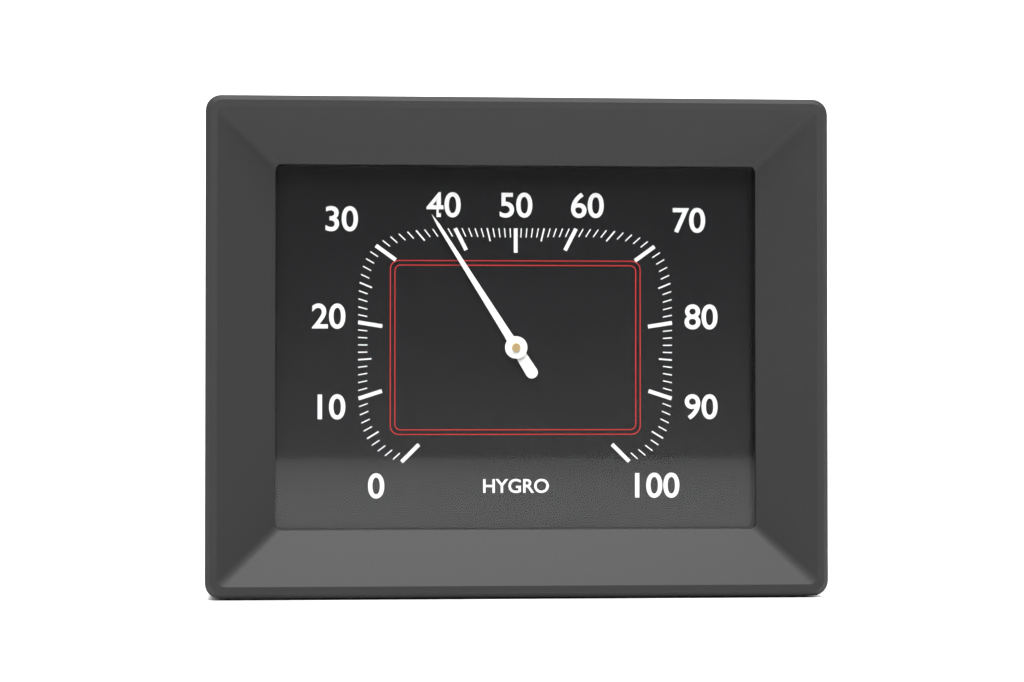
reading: 38 %
